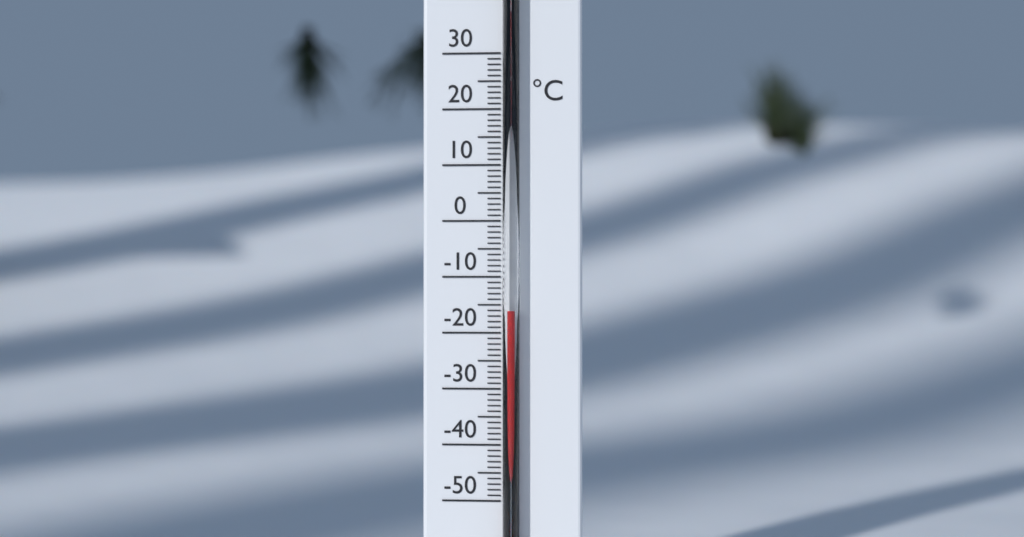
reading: -16 °C
